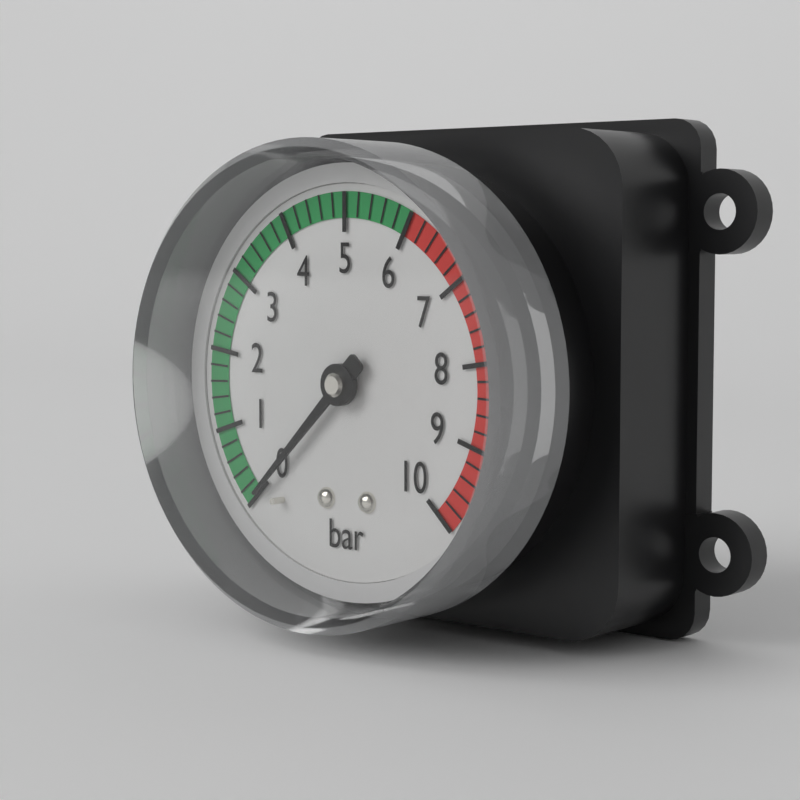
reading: 0.0 bar
